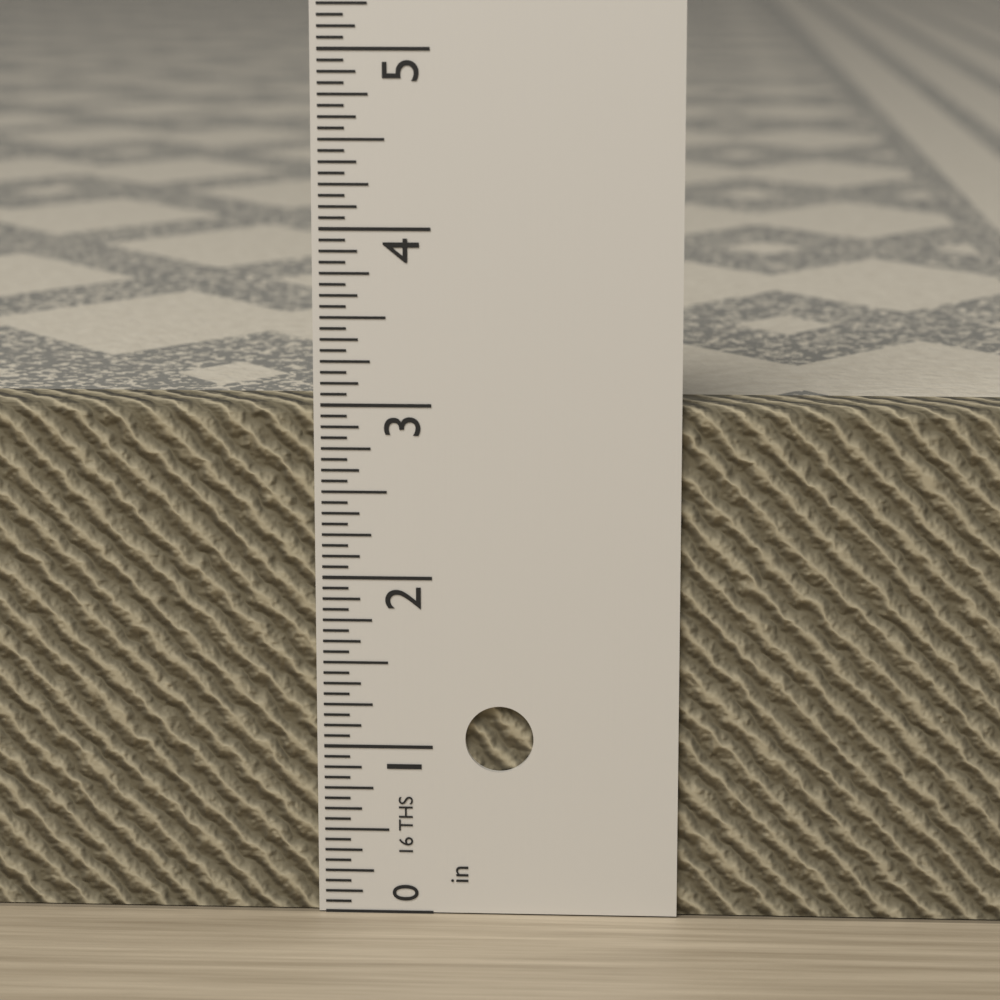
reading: 3.0000 in
